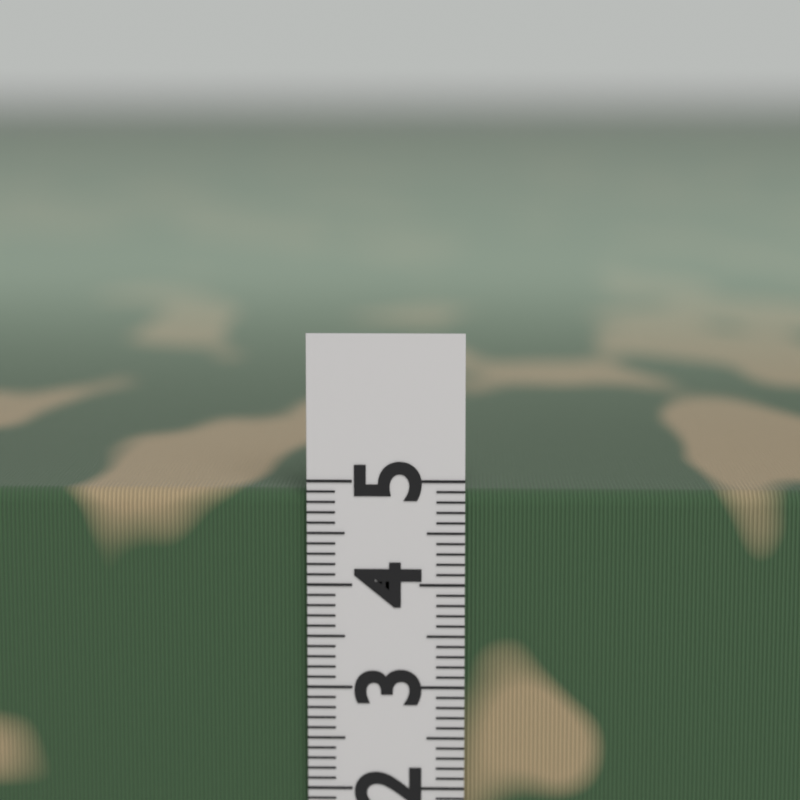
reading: 4.9 (no unit)
